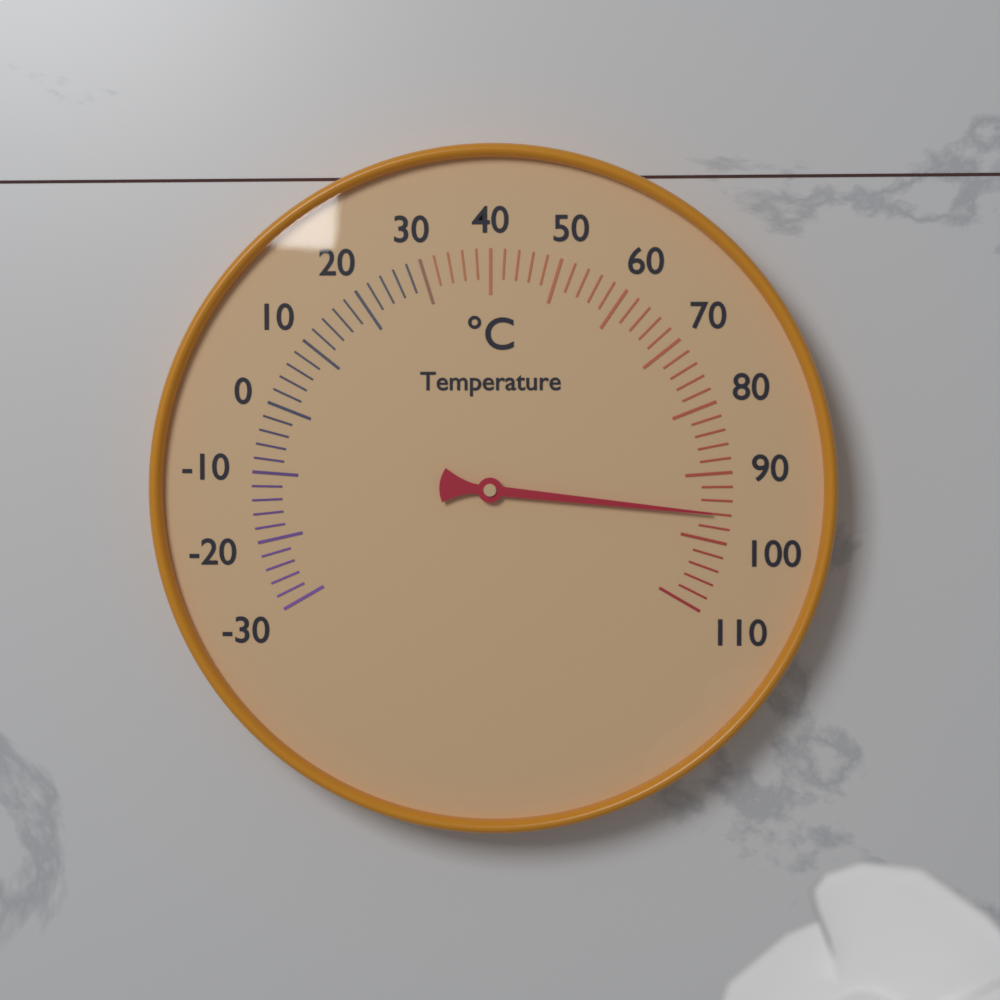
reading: 96 °C
